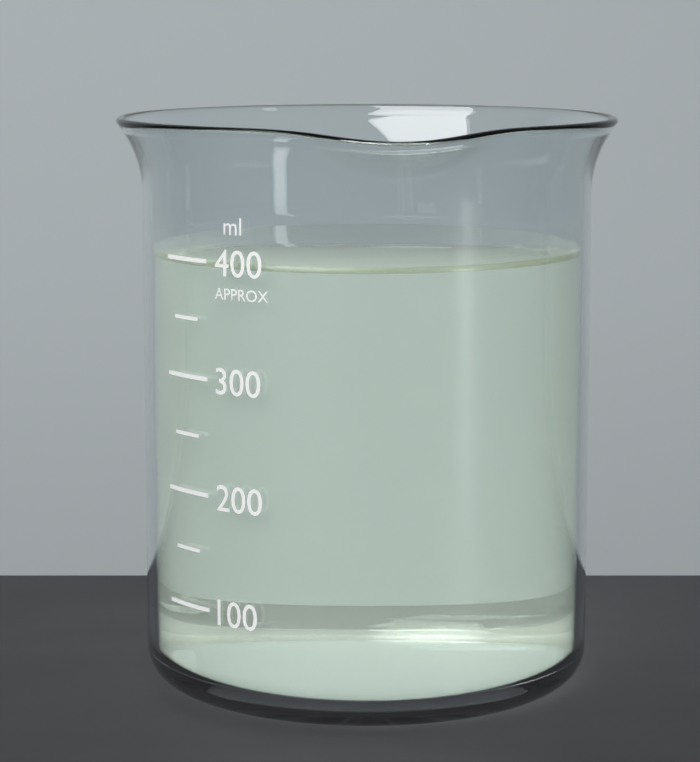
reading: 400 ml
